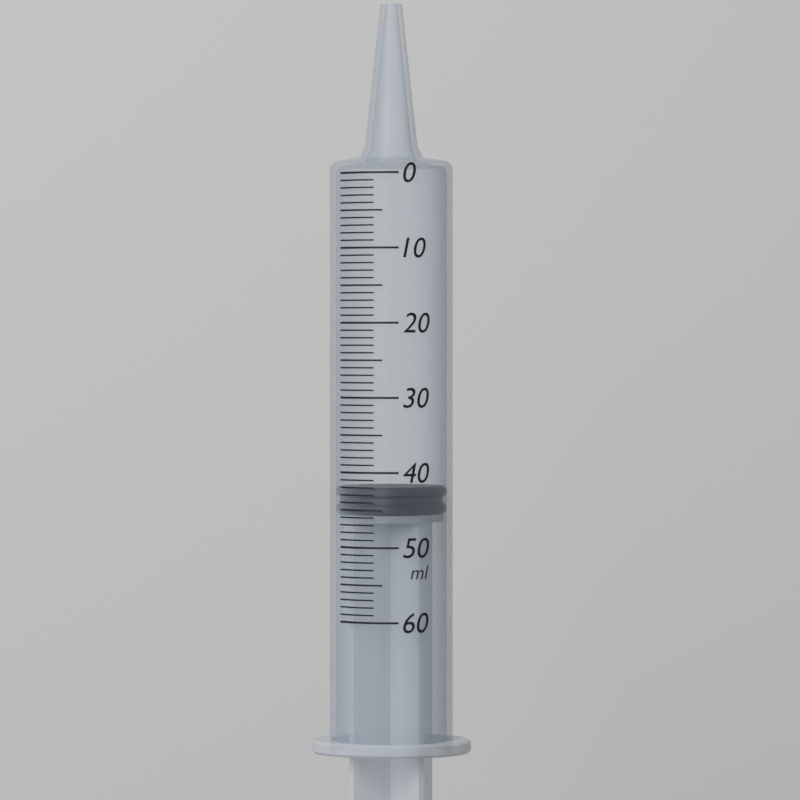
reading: 42 ml
